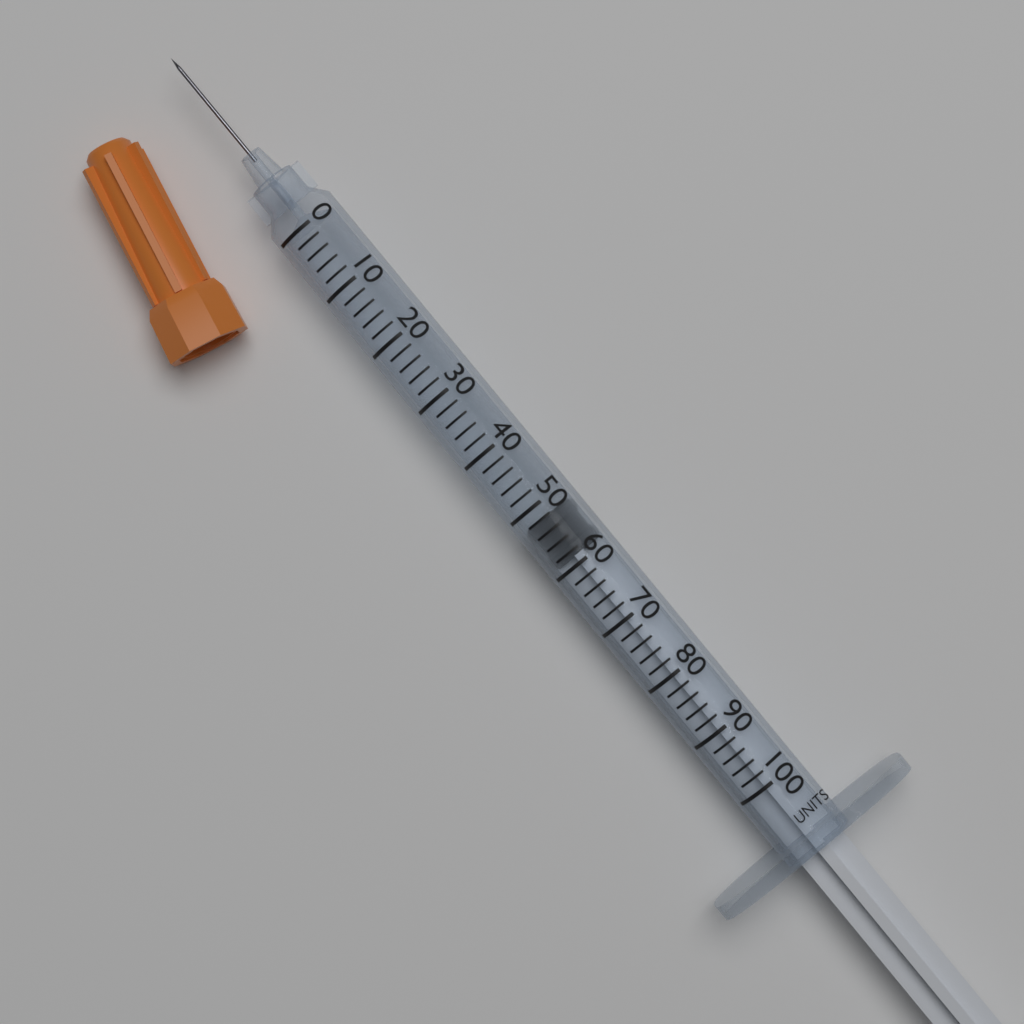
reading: 52 units
